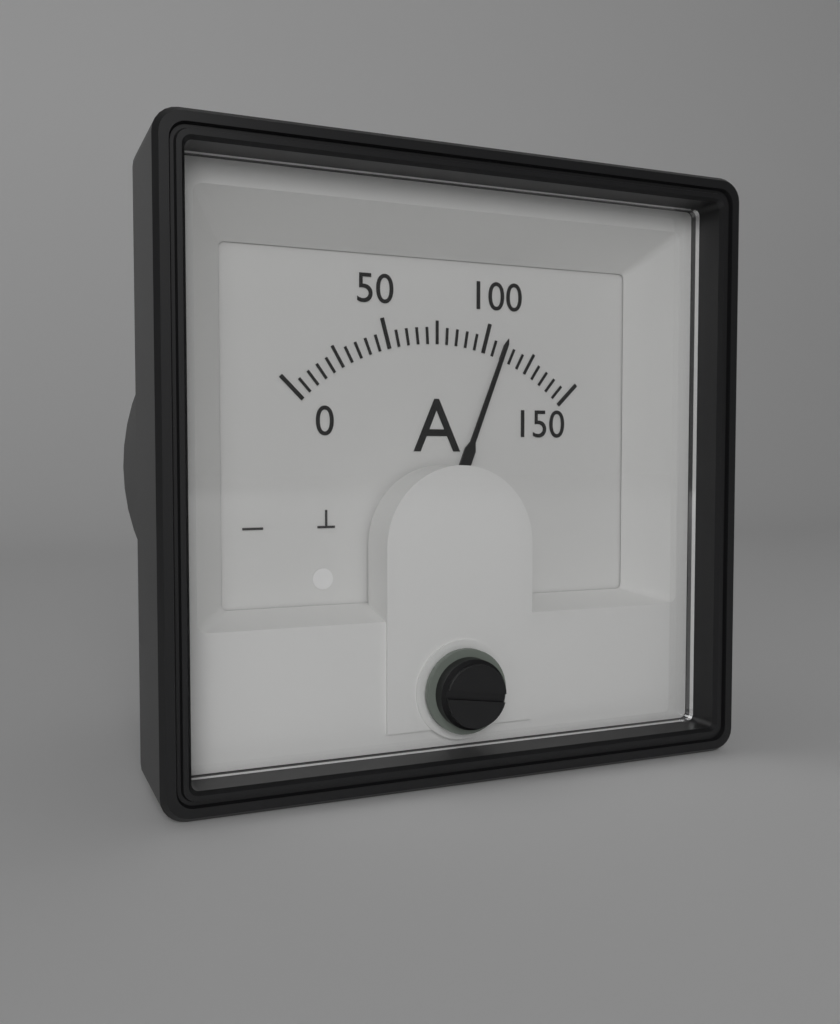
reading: 110 A
